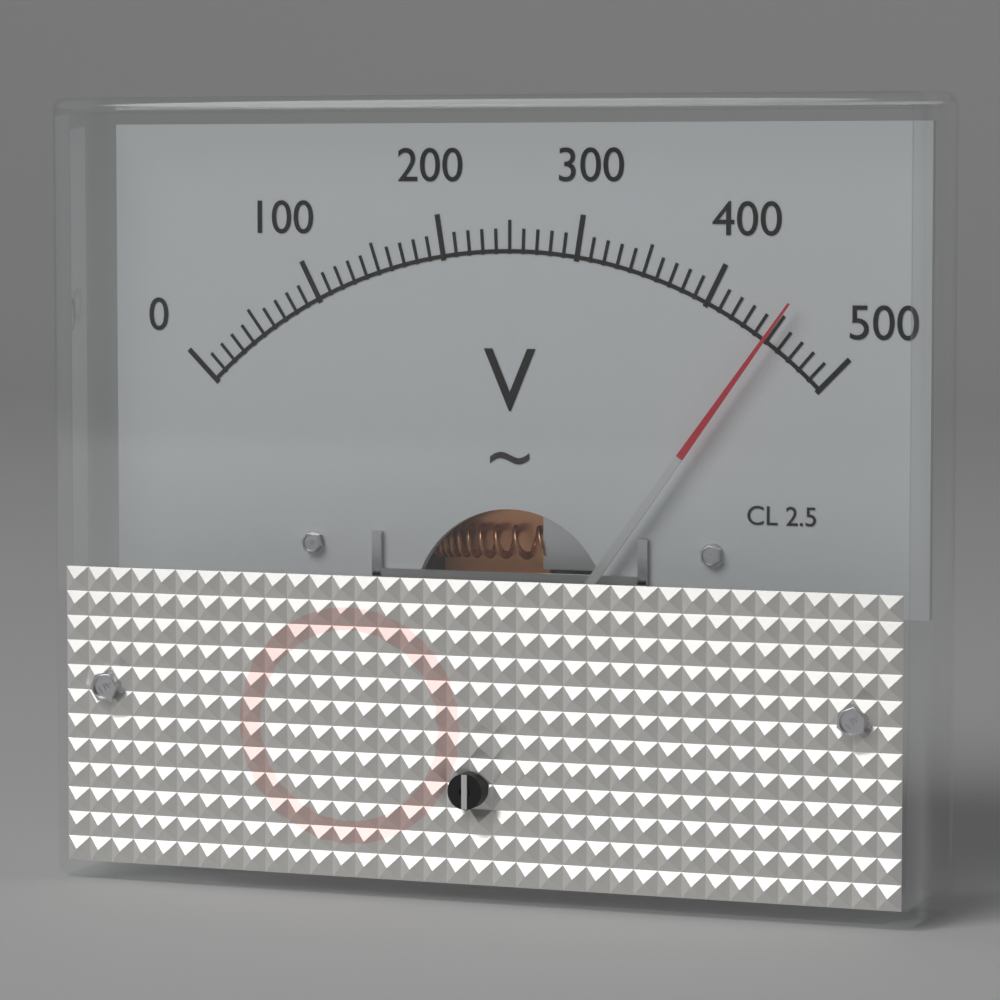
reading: 450 V
